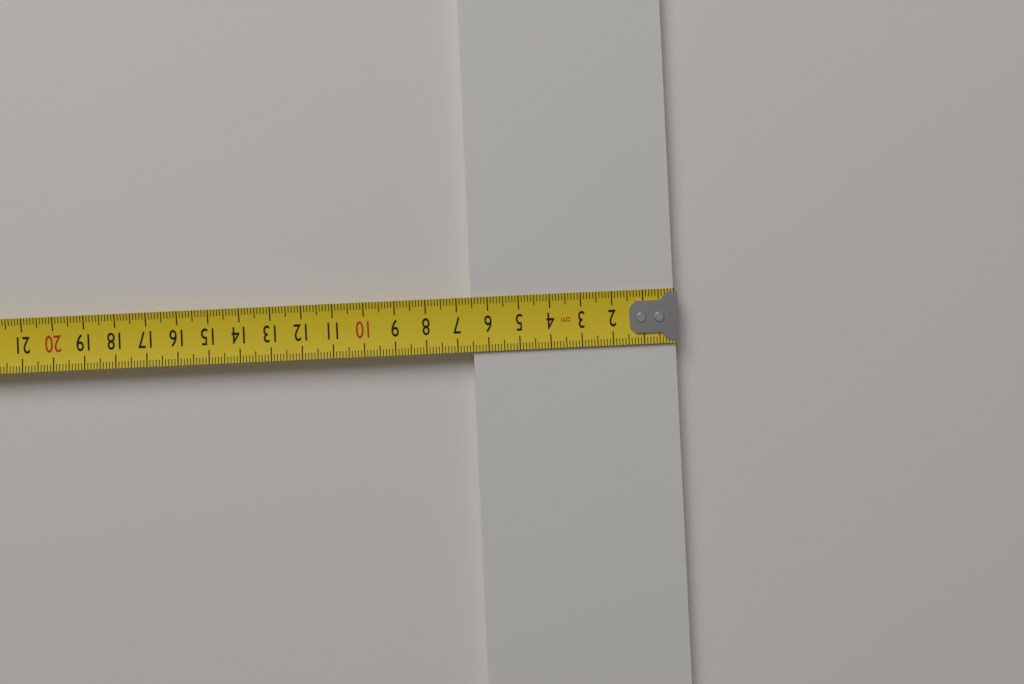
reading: 6.5 cm
